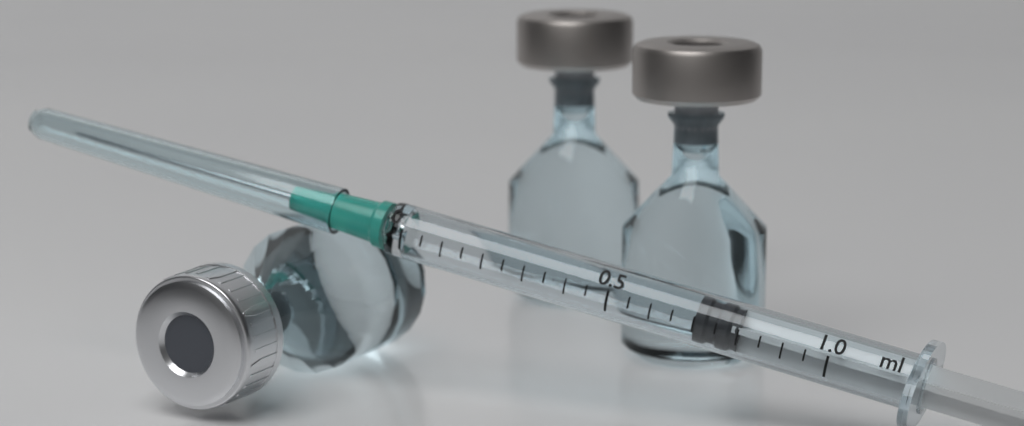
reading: 0.70 ml
